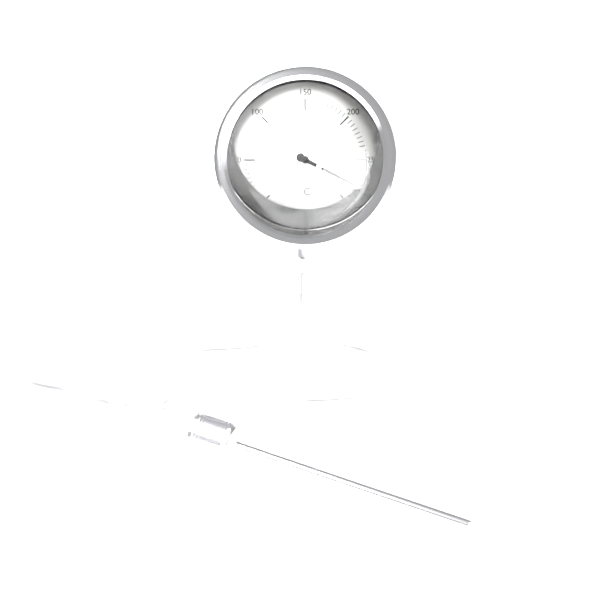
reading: 280 °C
